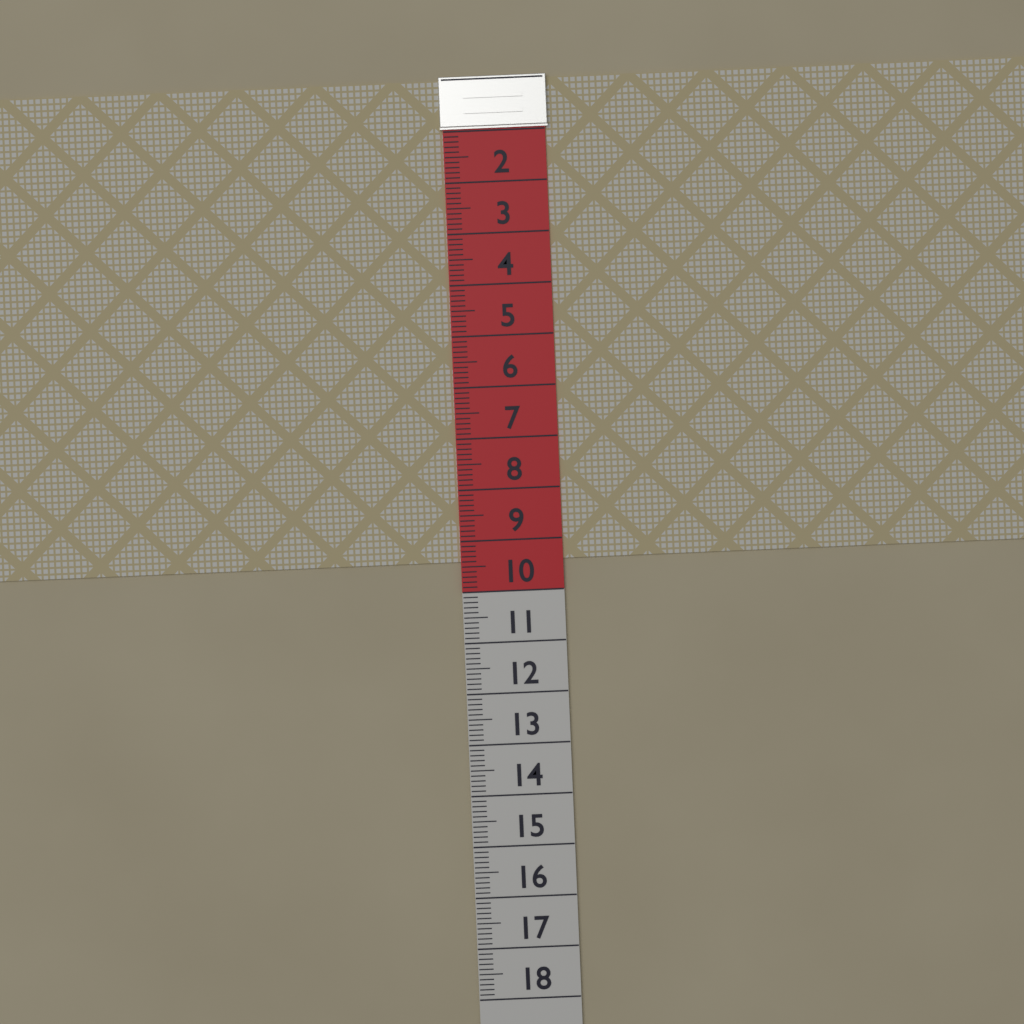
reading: 9.4 (no unit)
